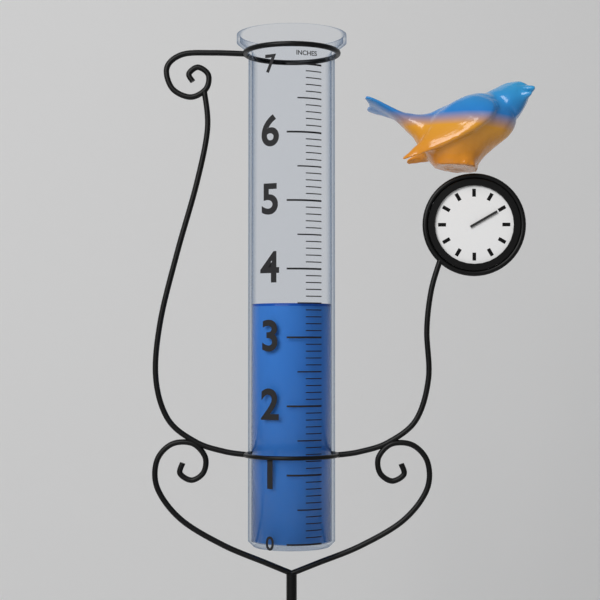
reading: 3.5 in
